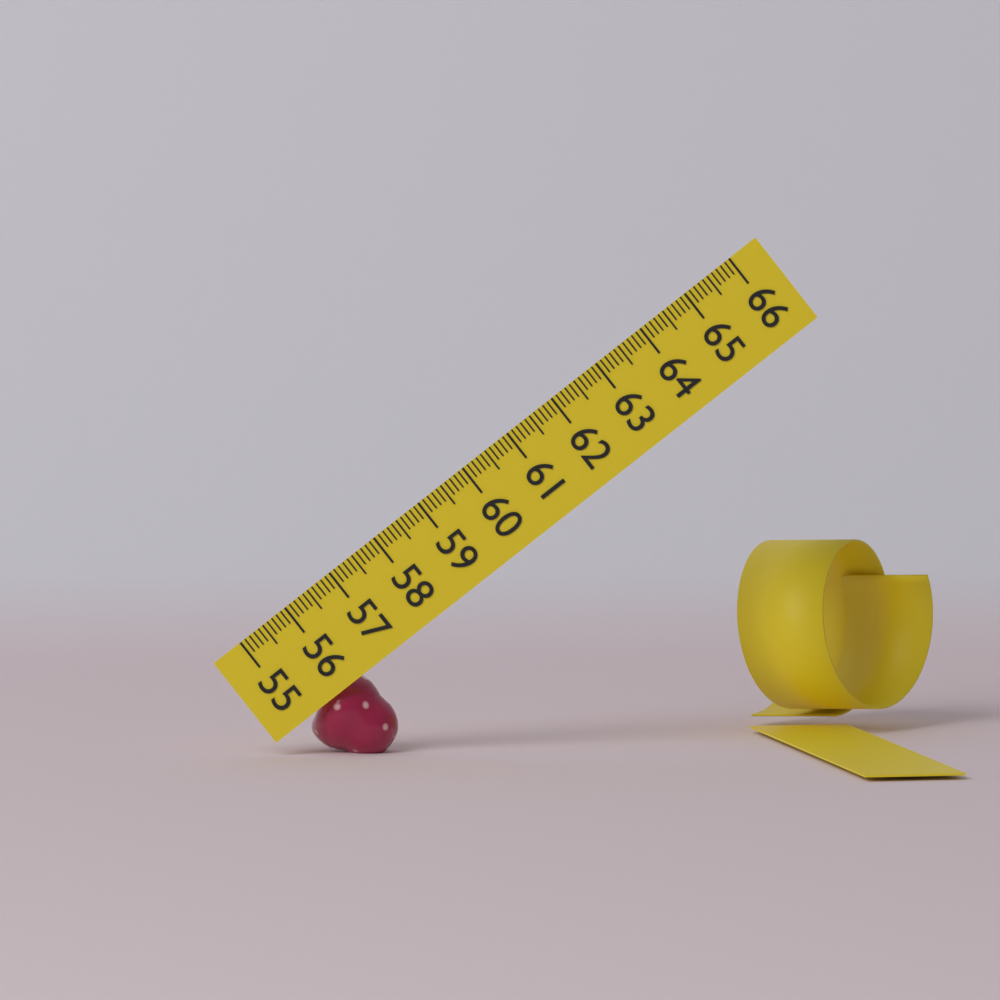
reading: 56.4 (no unit)
